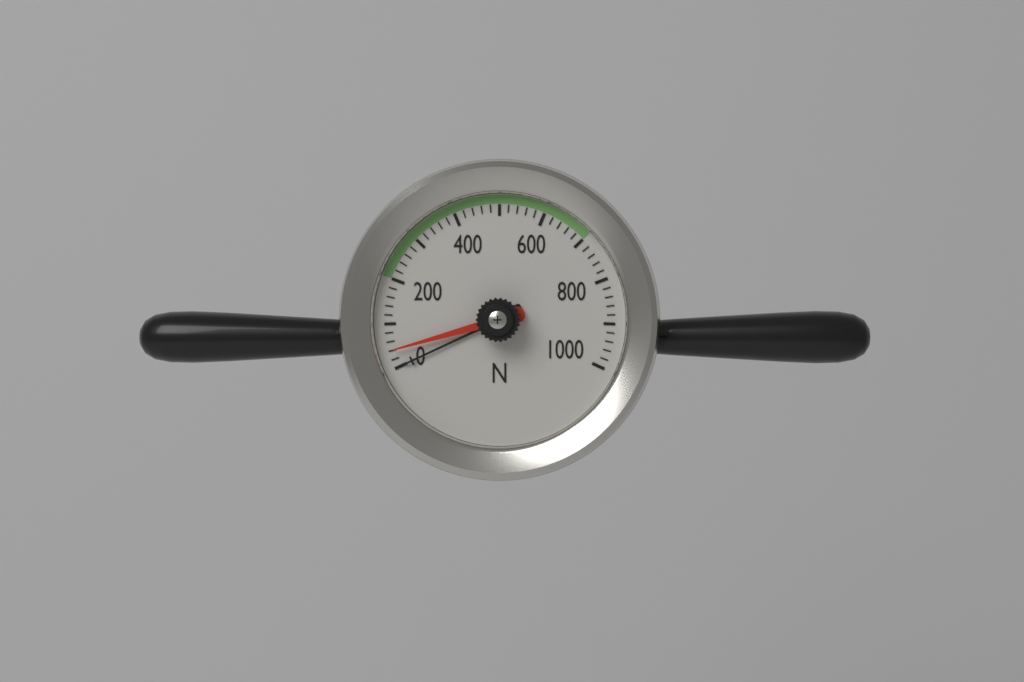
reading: 40 N
